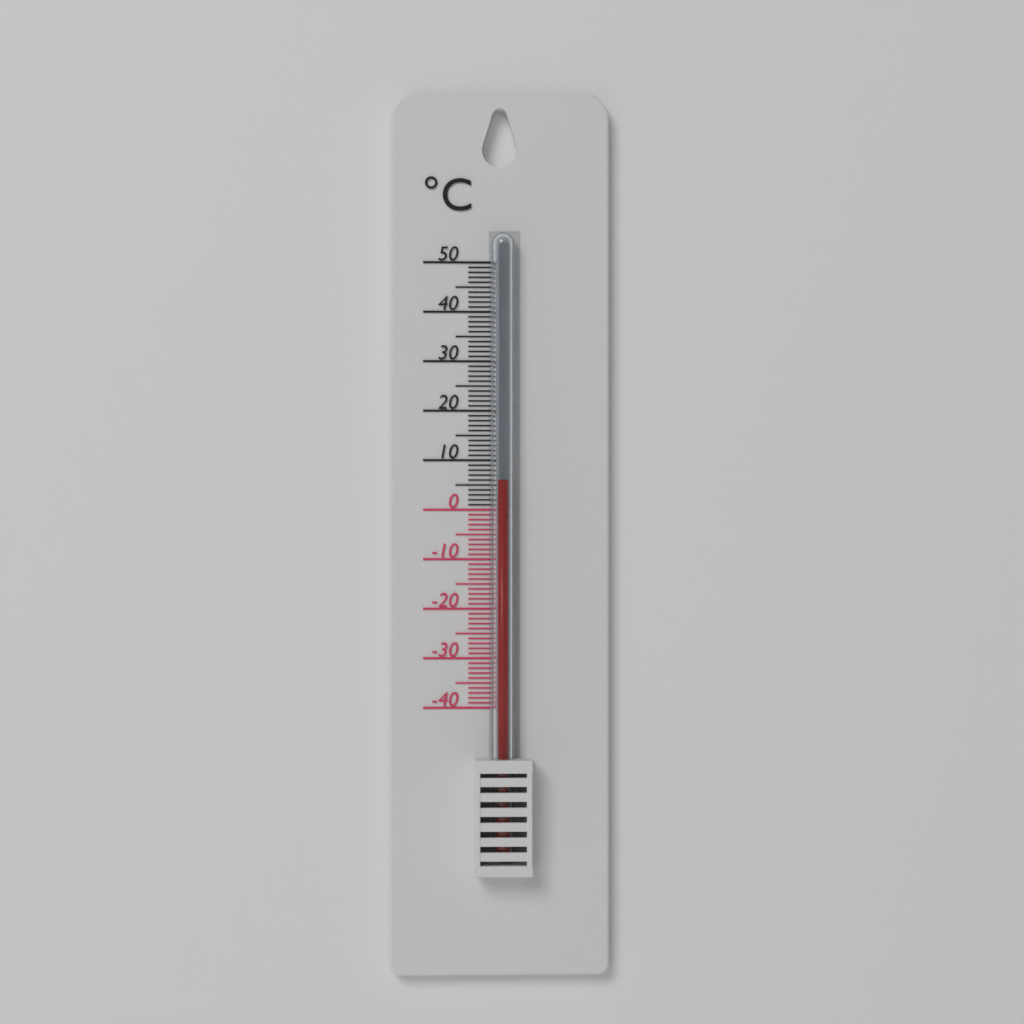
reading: 6 °C
